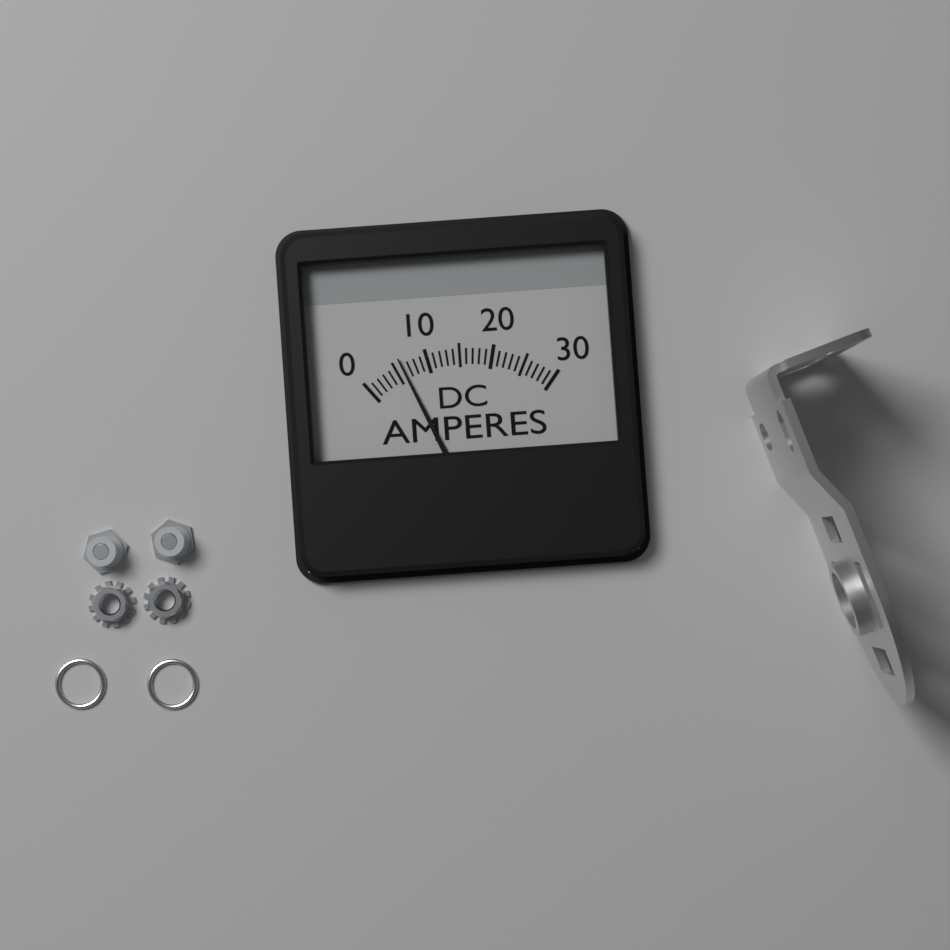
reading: 6 A
